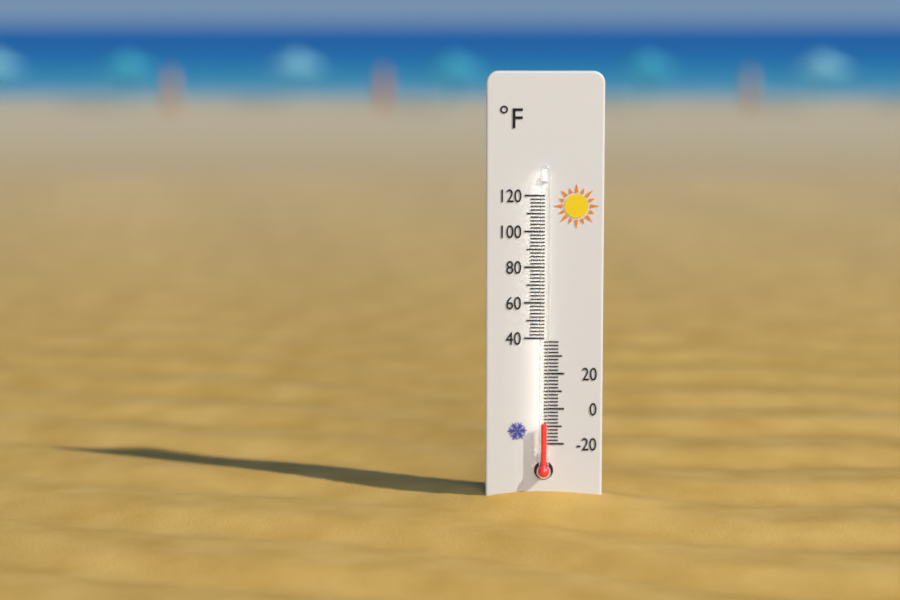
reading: -8 °F
